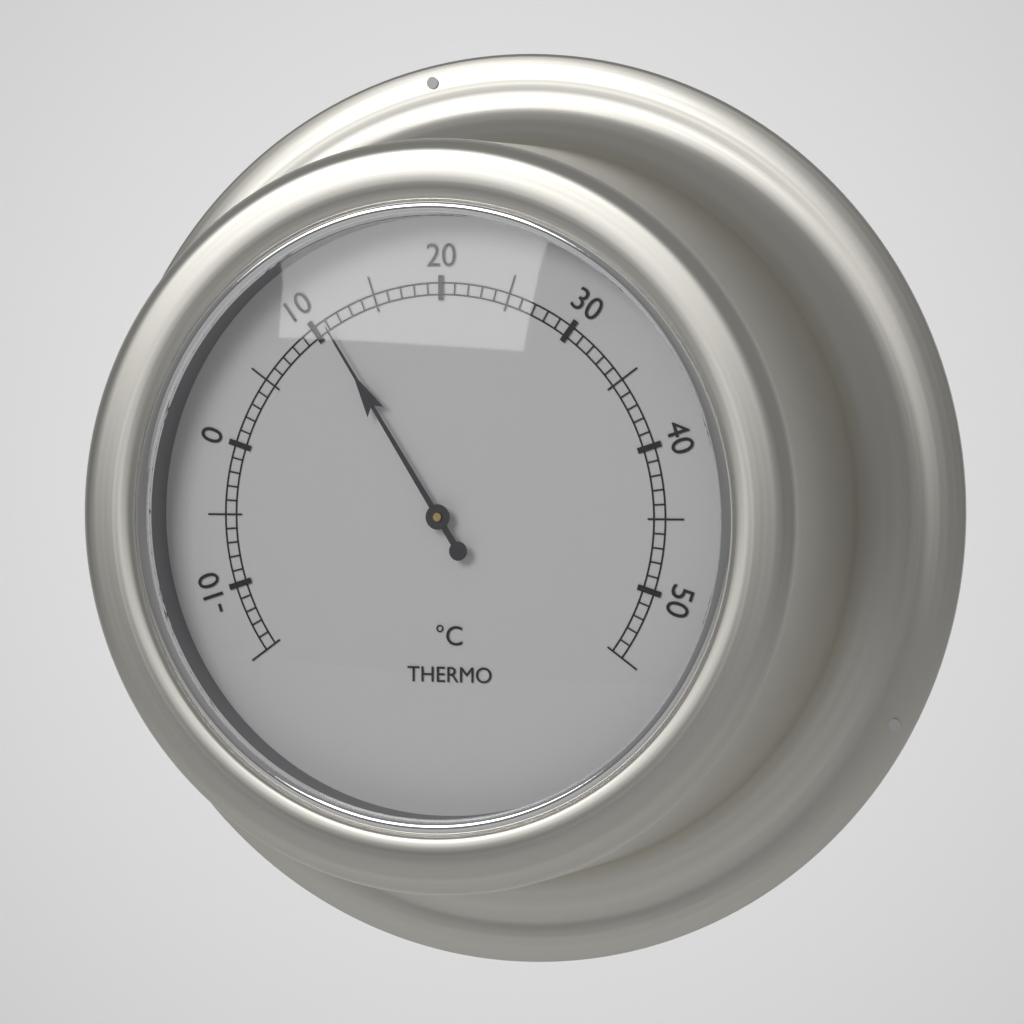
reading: 11 °C
